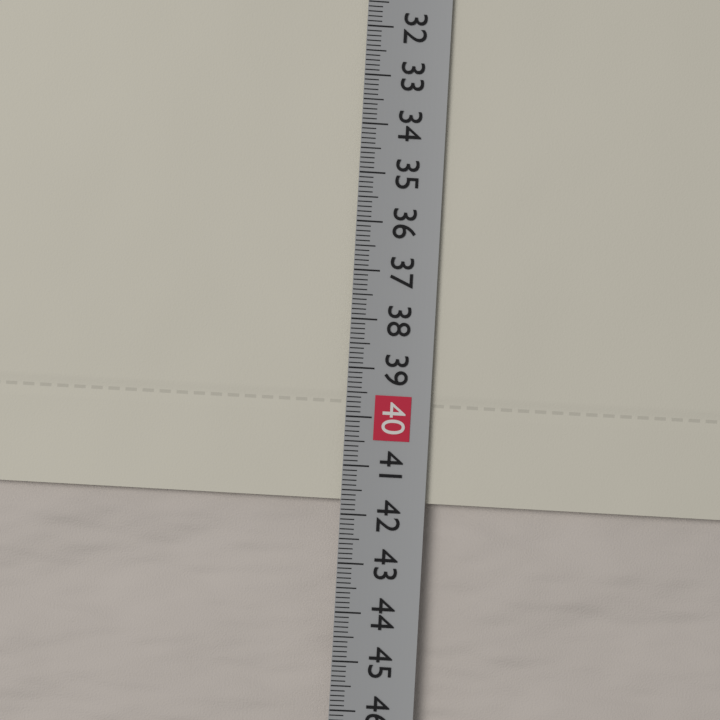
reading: 41.7 cm
